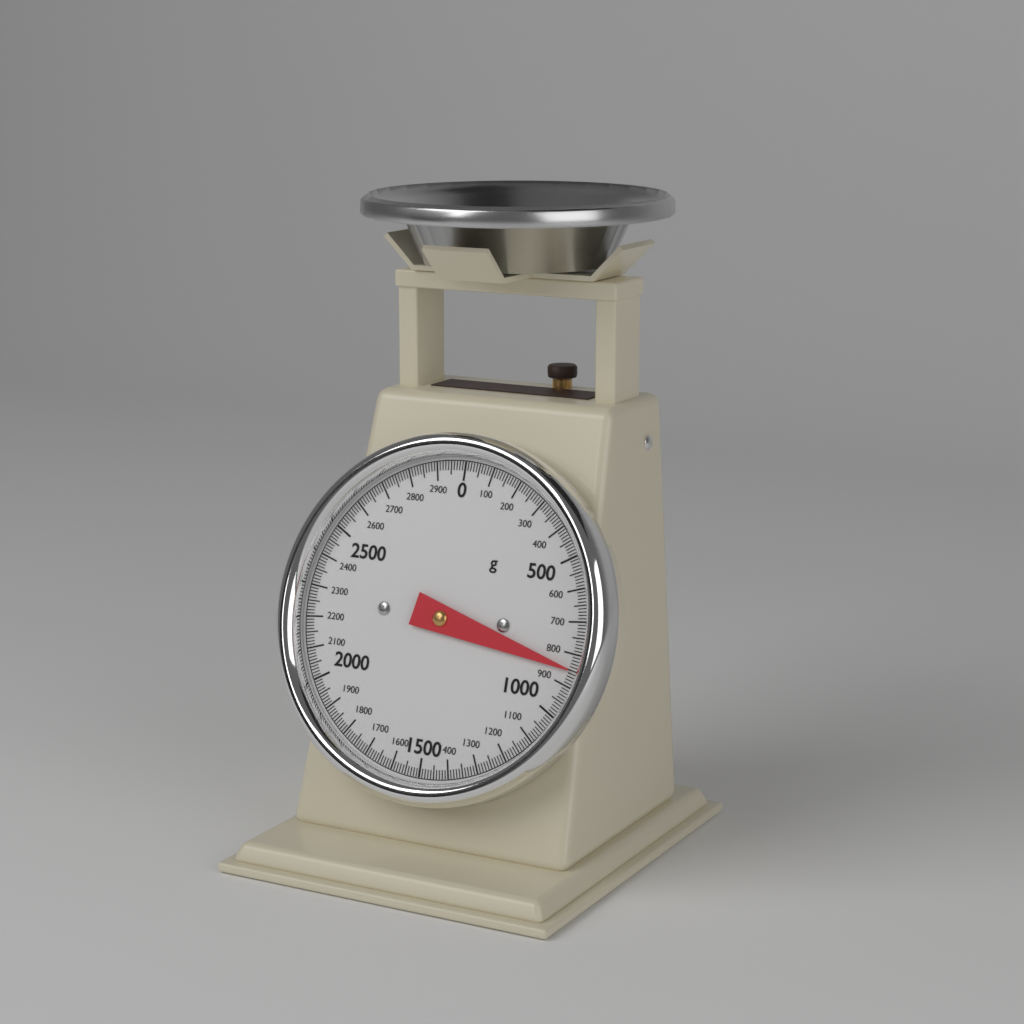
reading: 850 g
